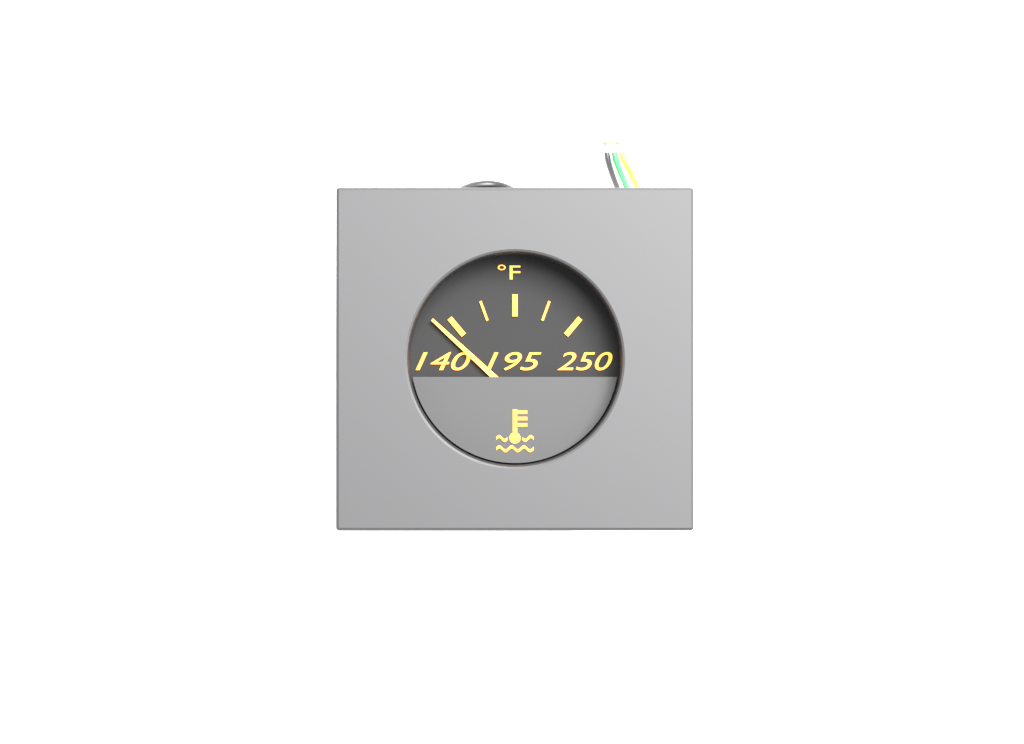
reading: 130.0 °F
